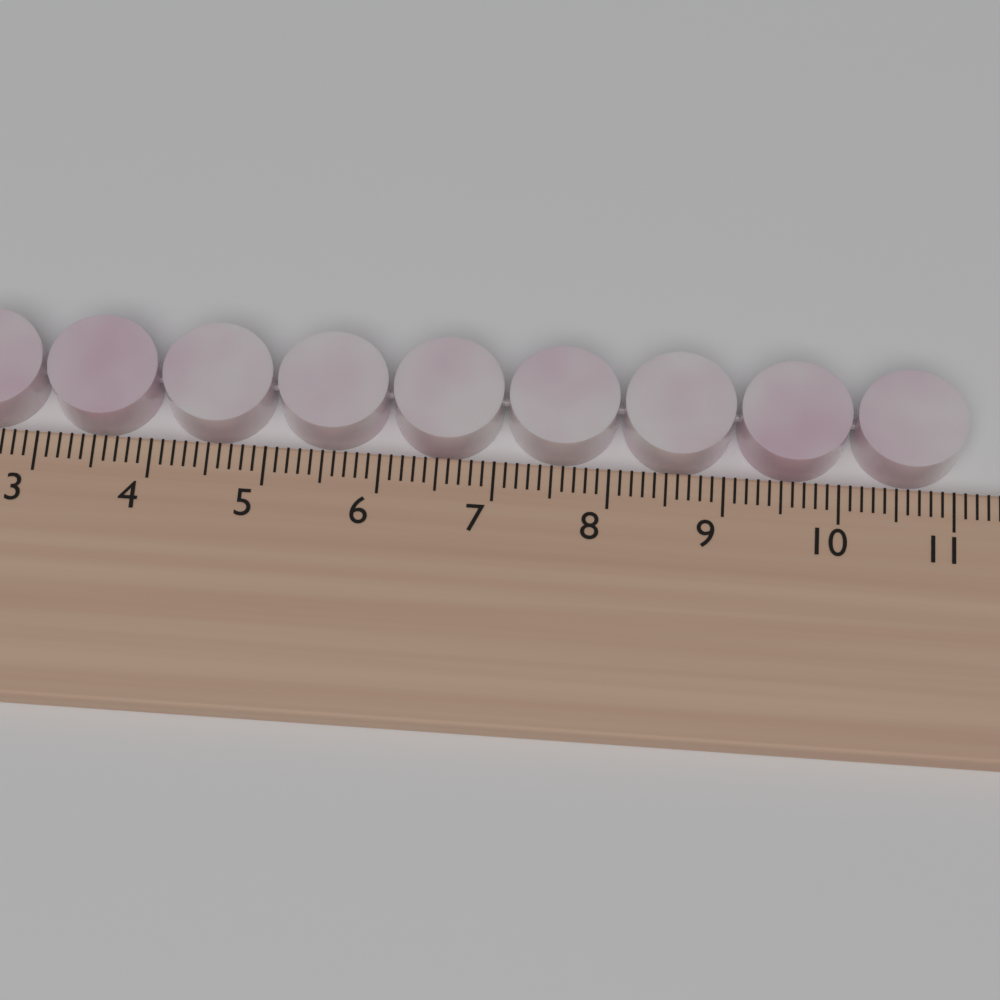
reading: 11.1 cm
